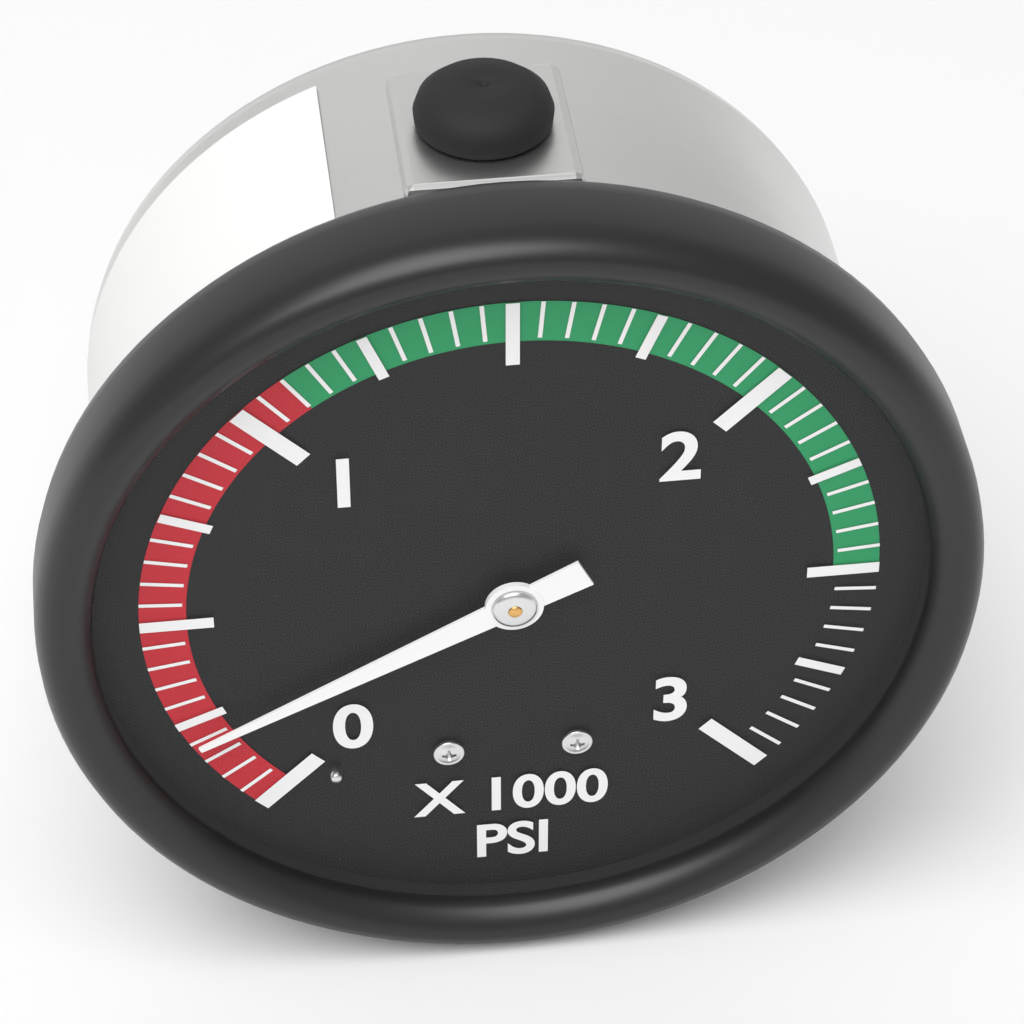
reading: 200 psi
